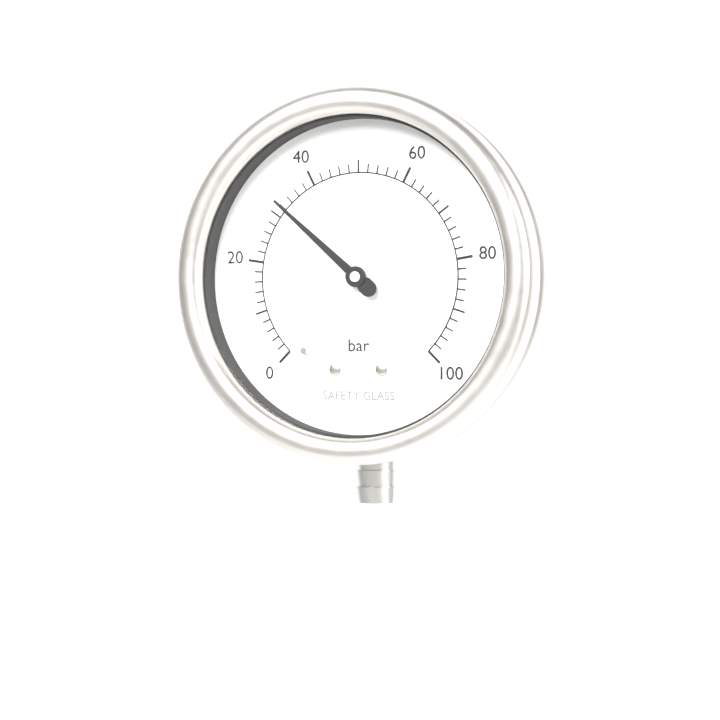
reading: 32 bar
